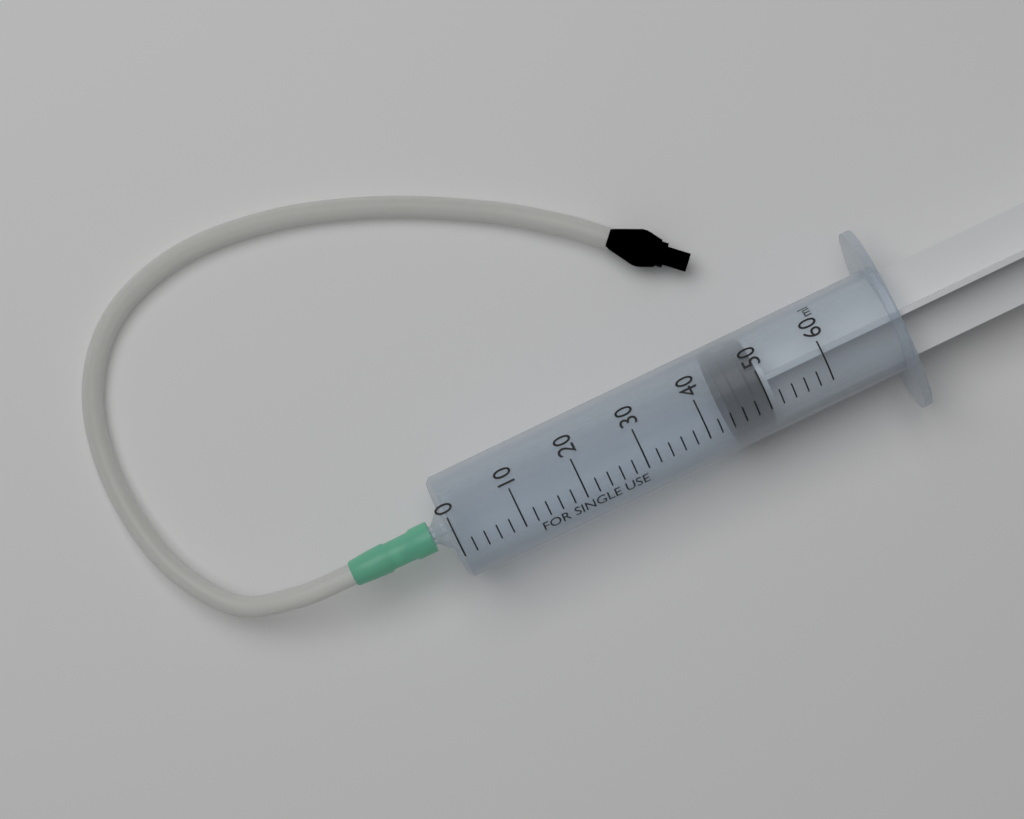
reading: 44 ml
